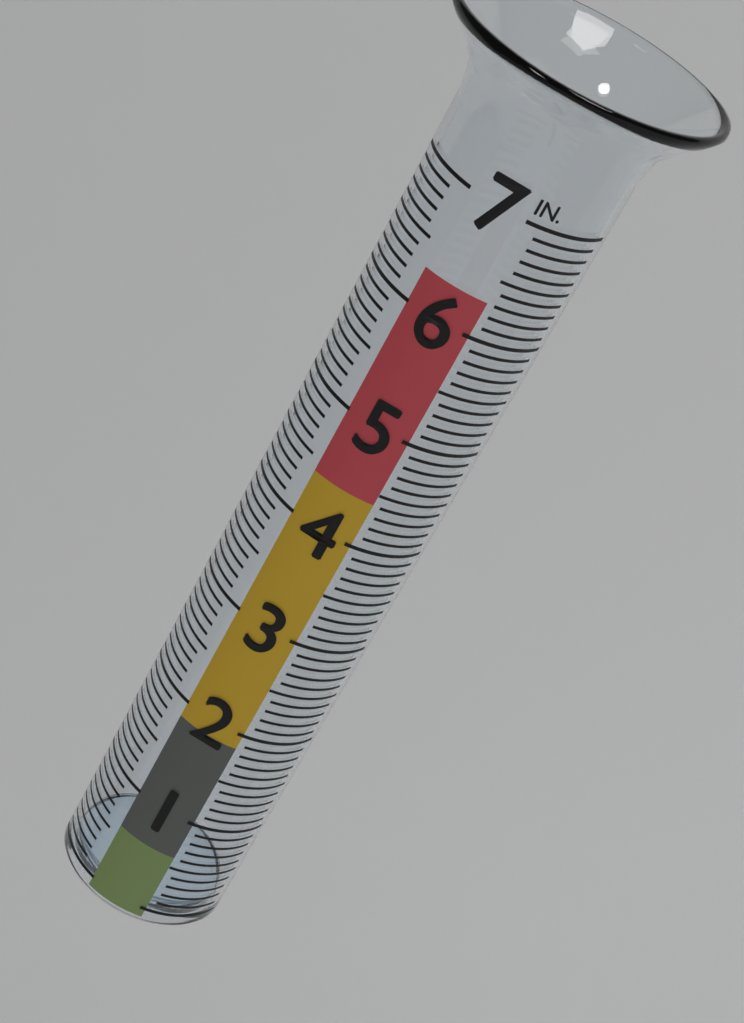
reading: 0.1 in
